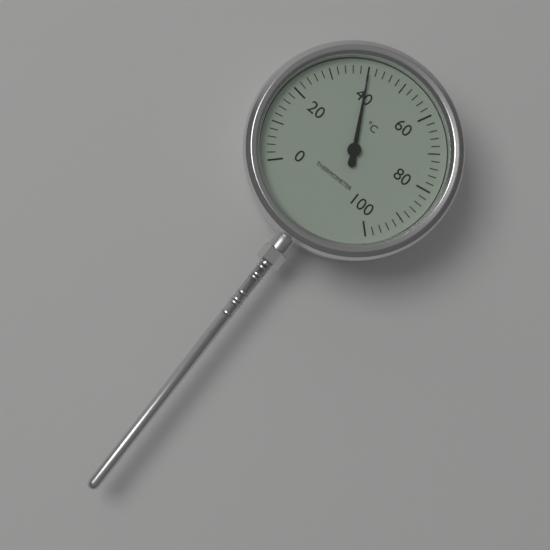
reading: 40 °C
